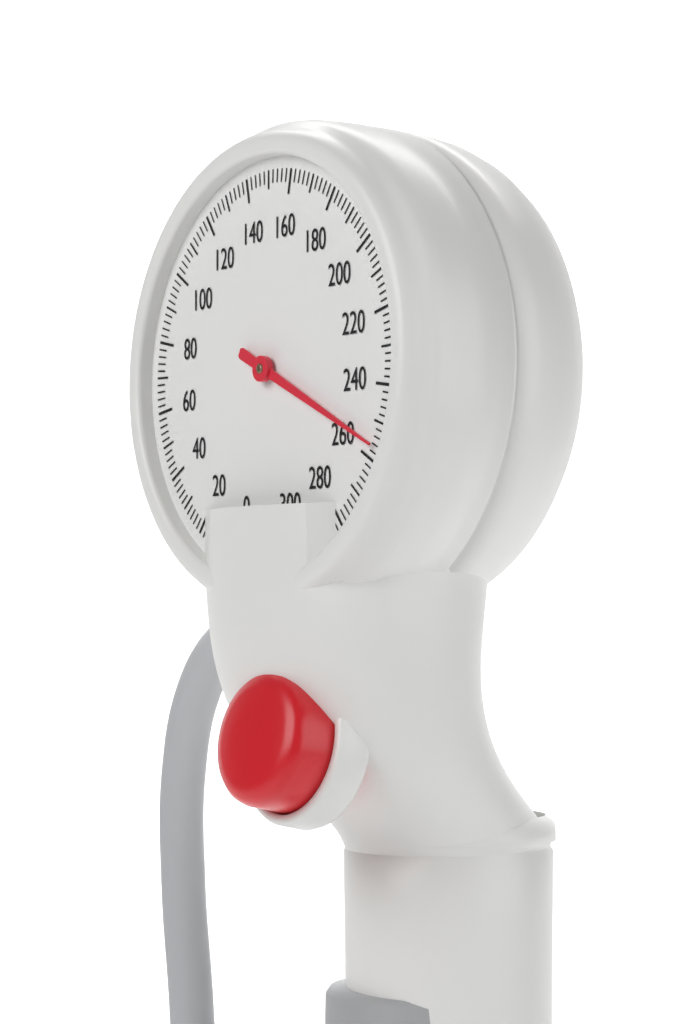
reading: 256 mmHg
